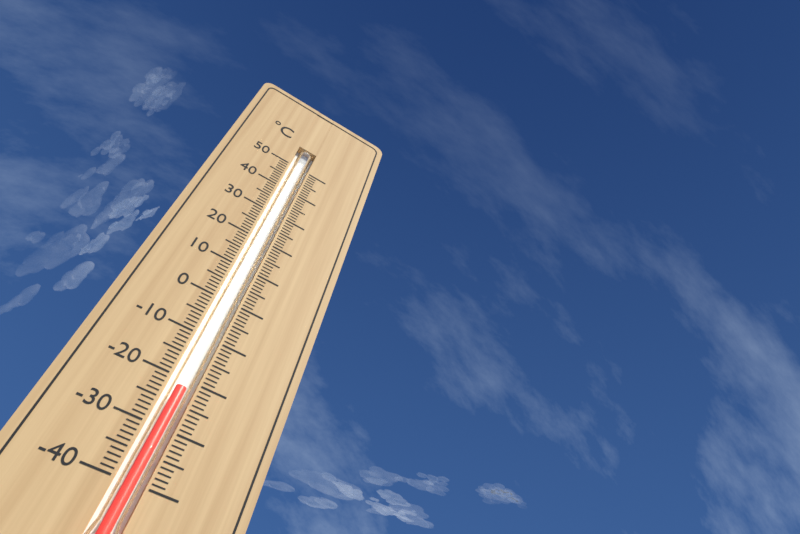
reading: -22 °C
